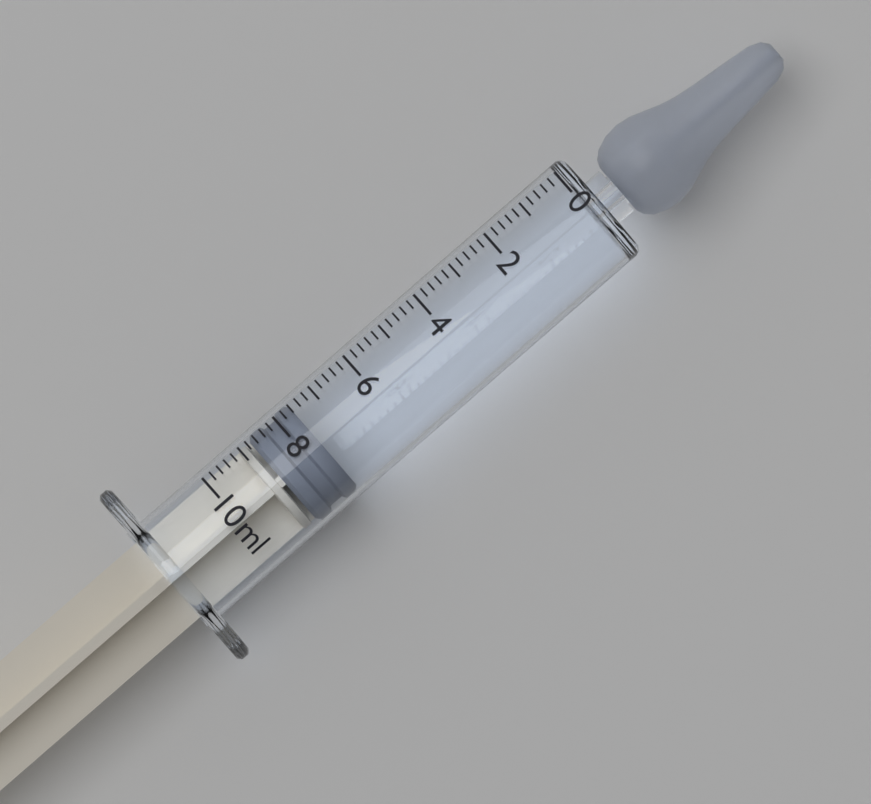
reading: 7.6 ml
